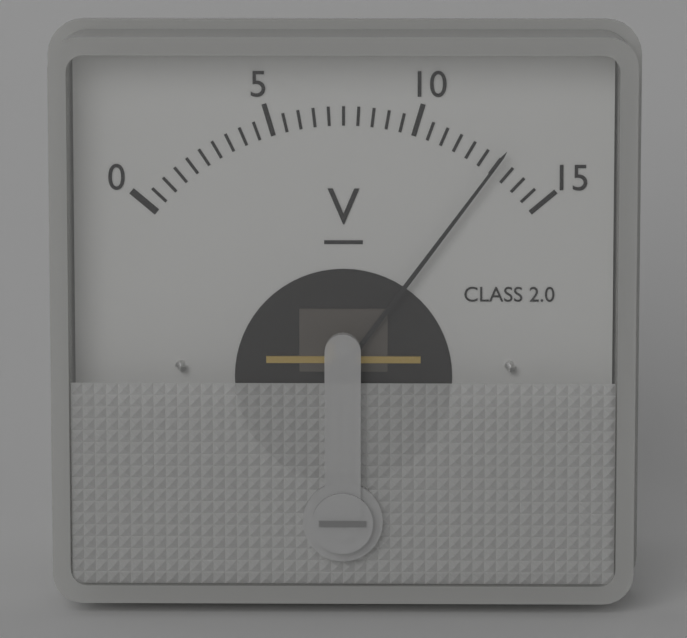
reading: 13.0 V
